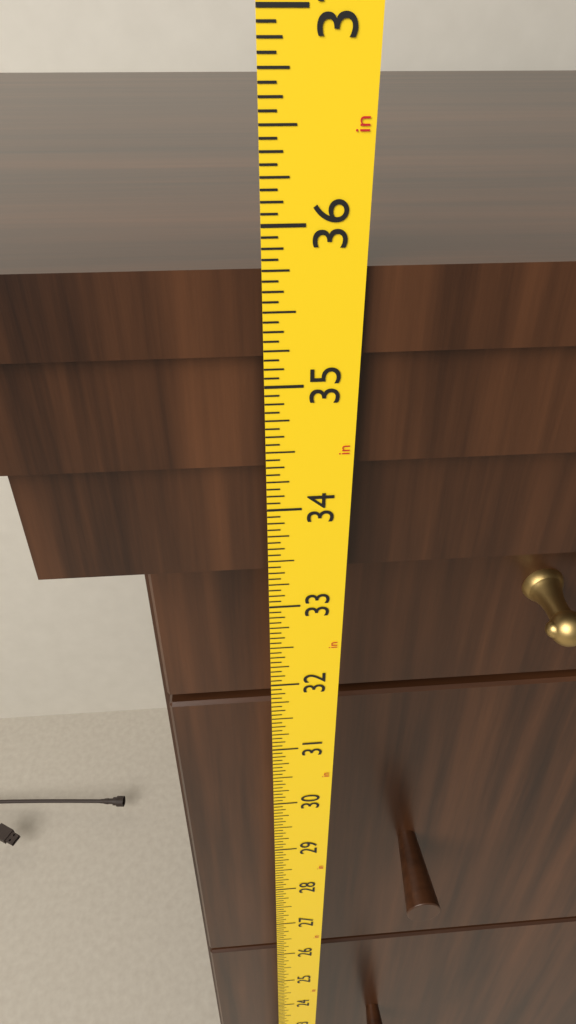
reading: 35.7500 in
